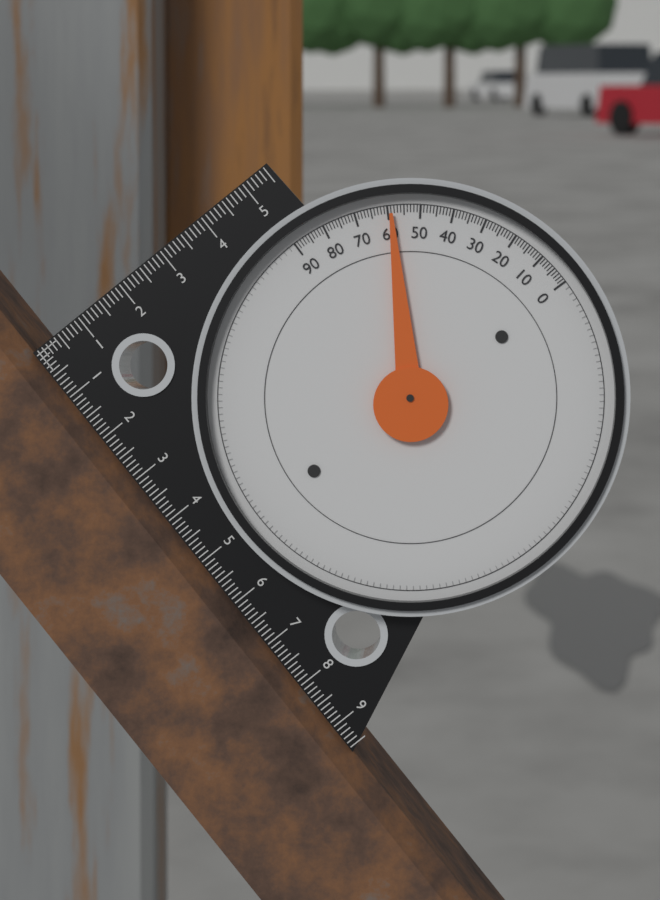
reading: 59 (no unit)
